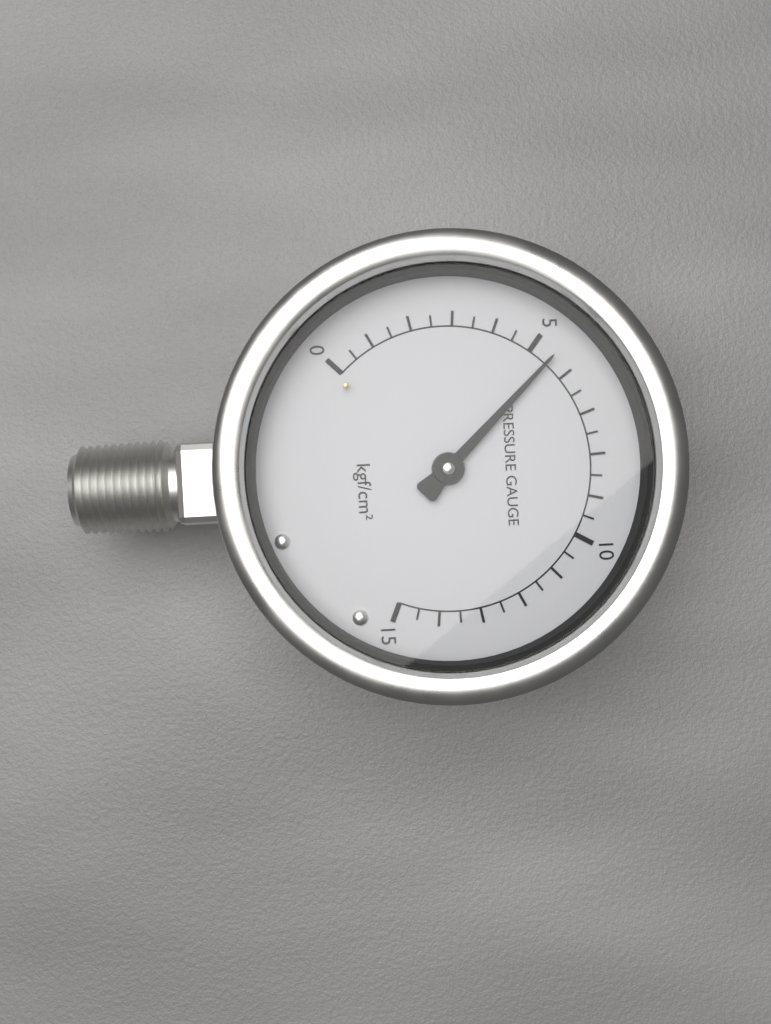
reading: 5.5 kgf/cm²
